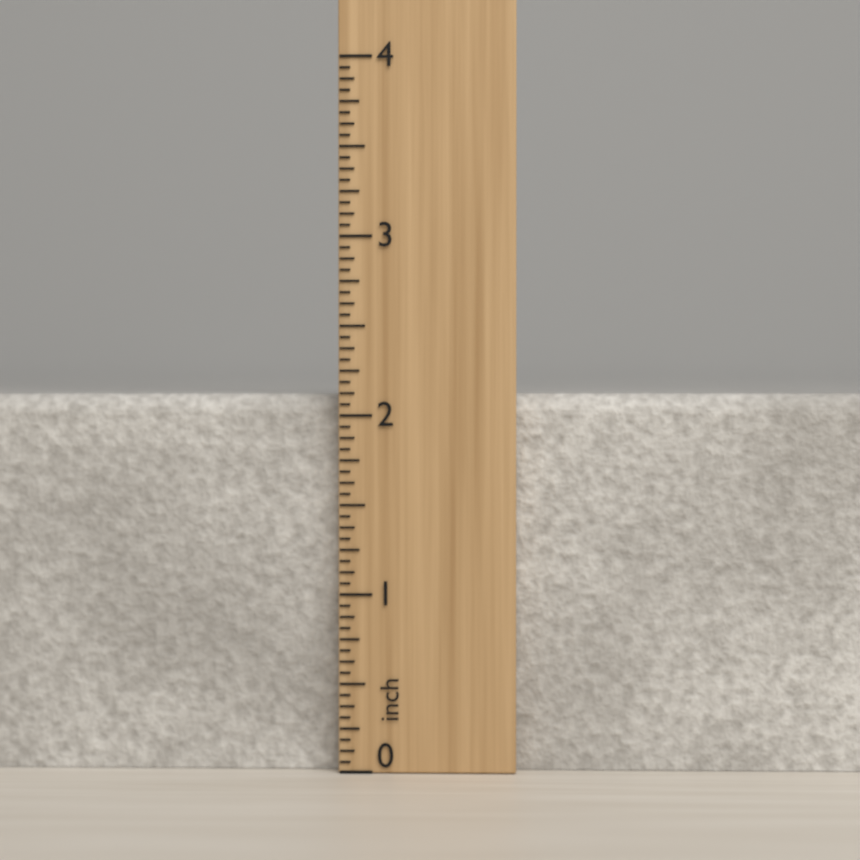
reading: 2.1250 inch
